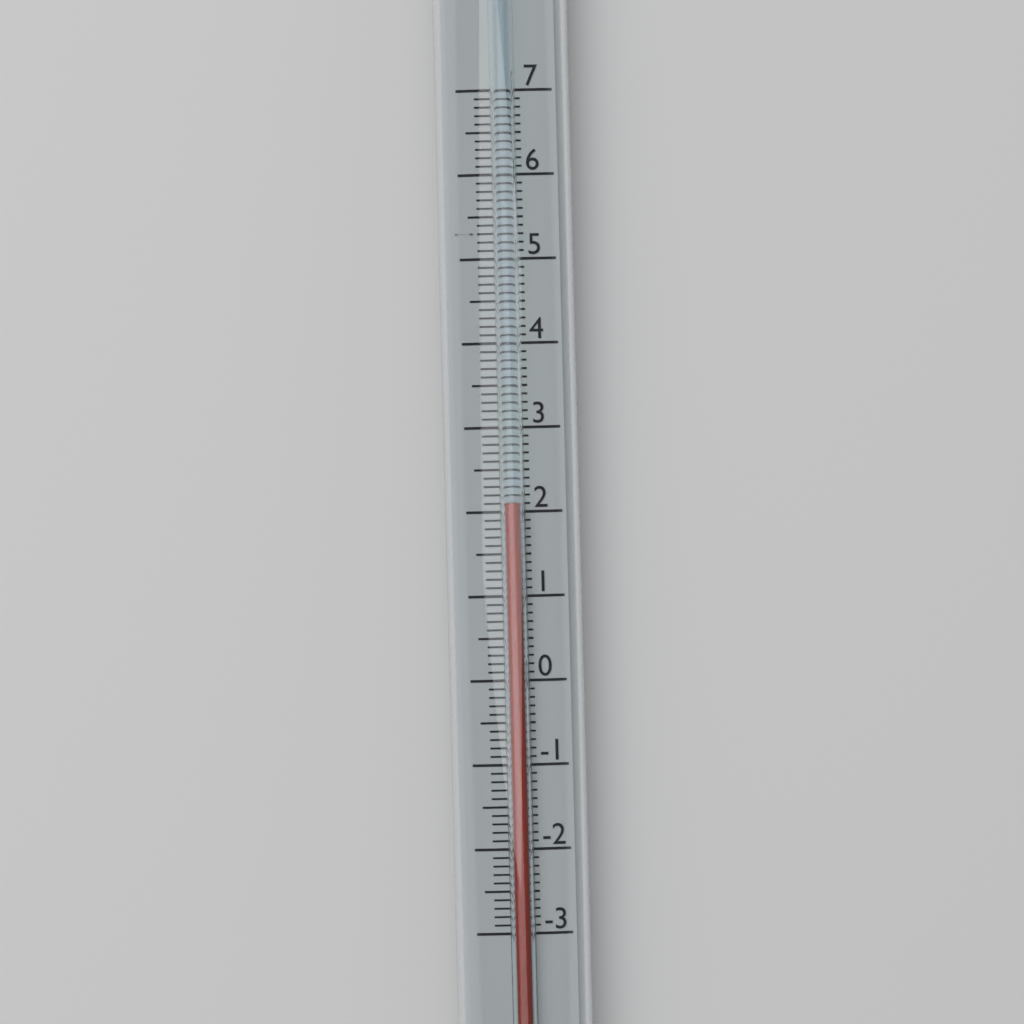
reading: 2.1 (no unit)
